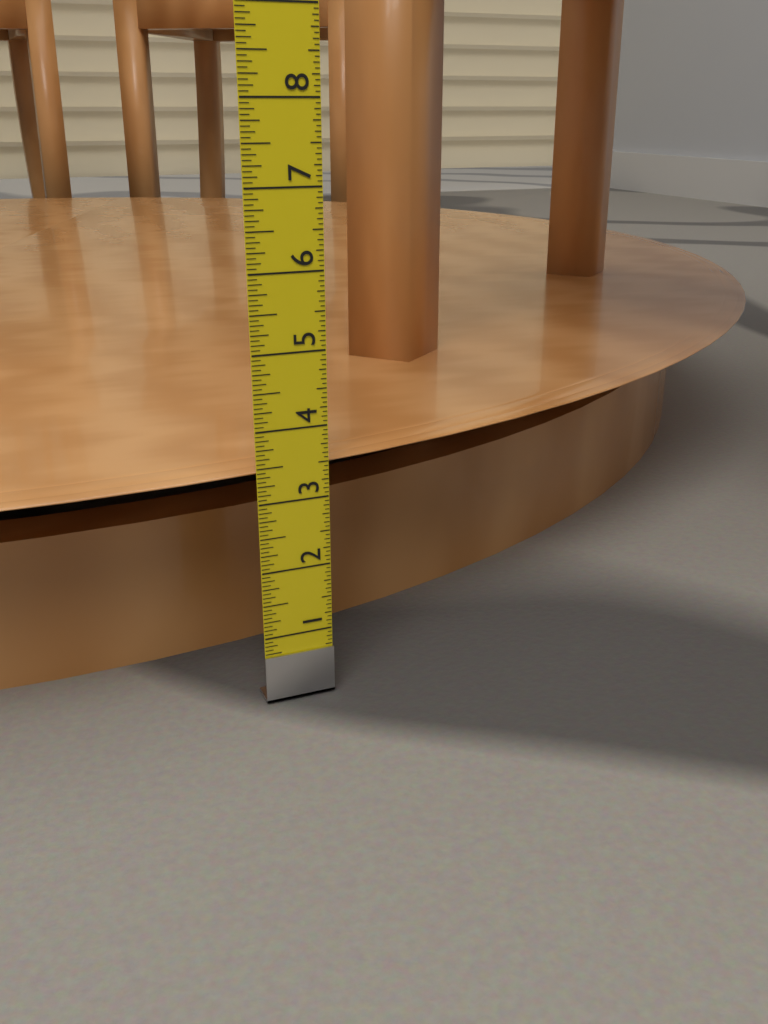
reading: 3.4375 in
